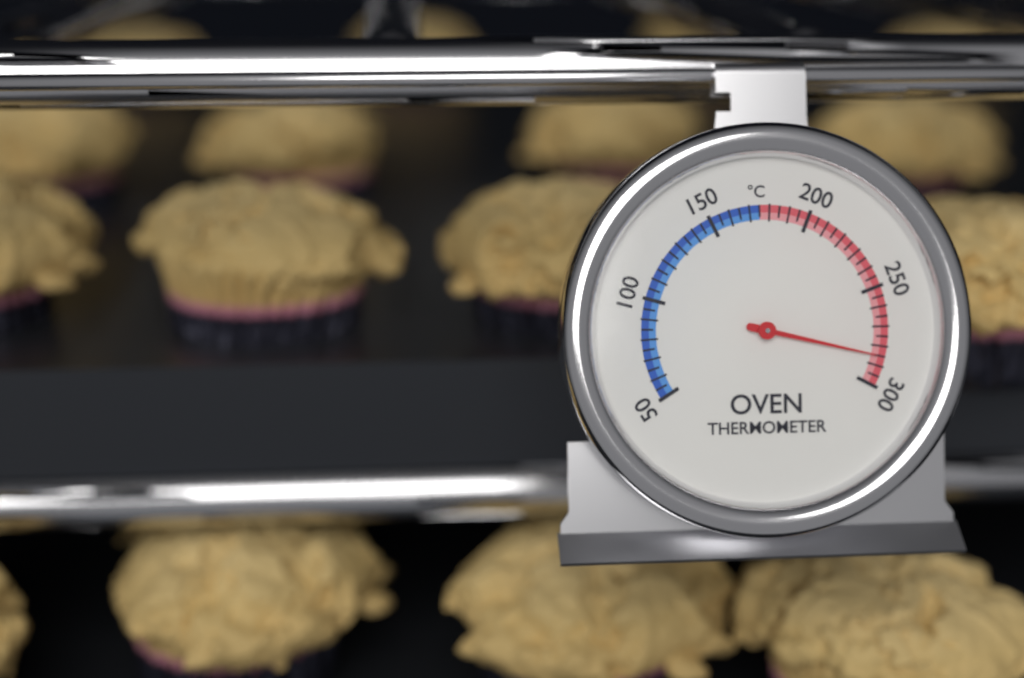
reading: 285 °C
